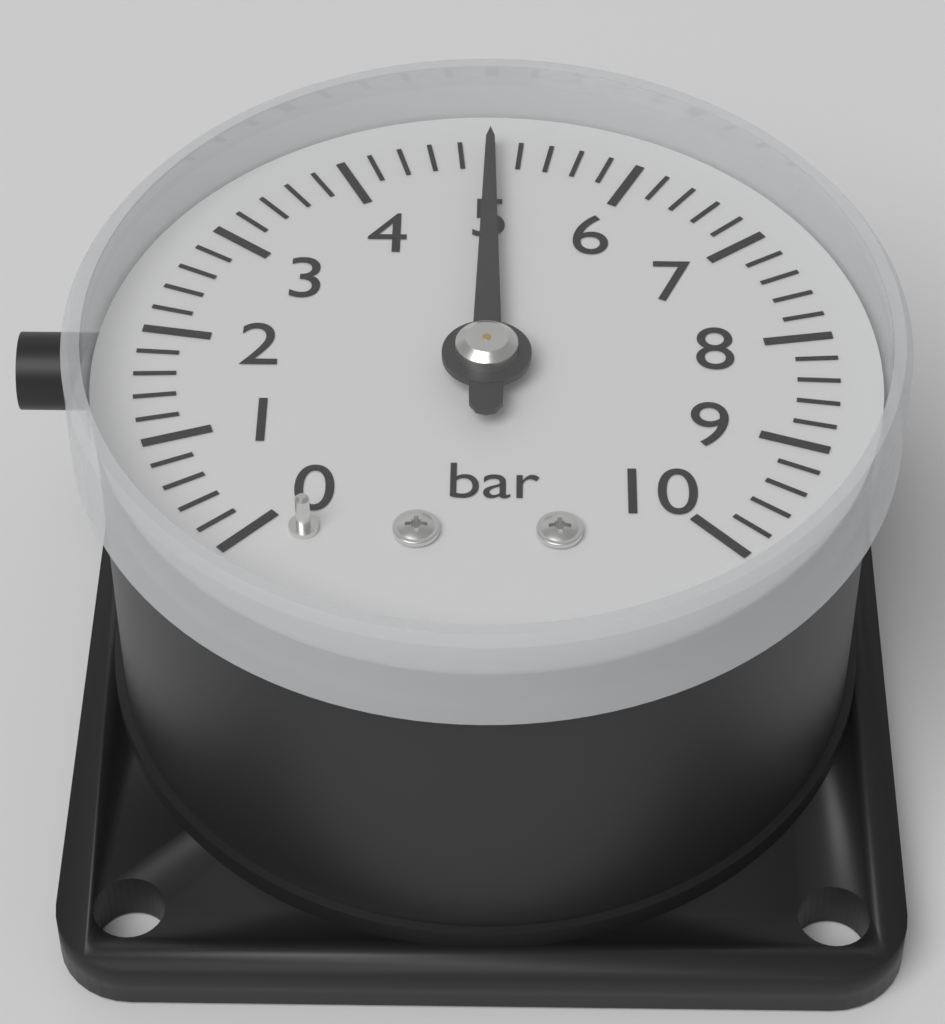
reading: 5.0 bar
